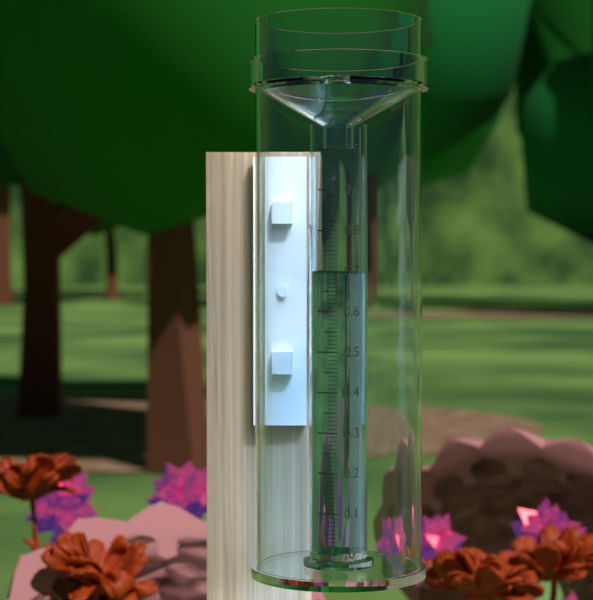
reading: 0.70 (no unit)
